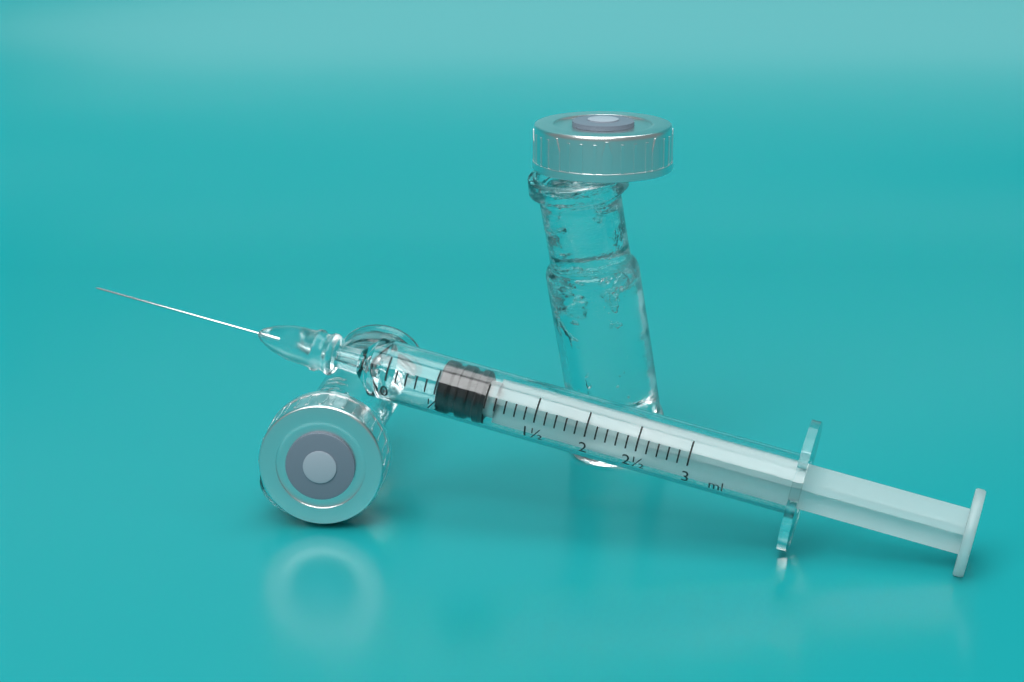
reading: 0.5 ml
